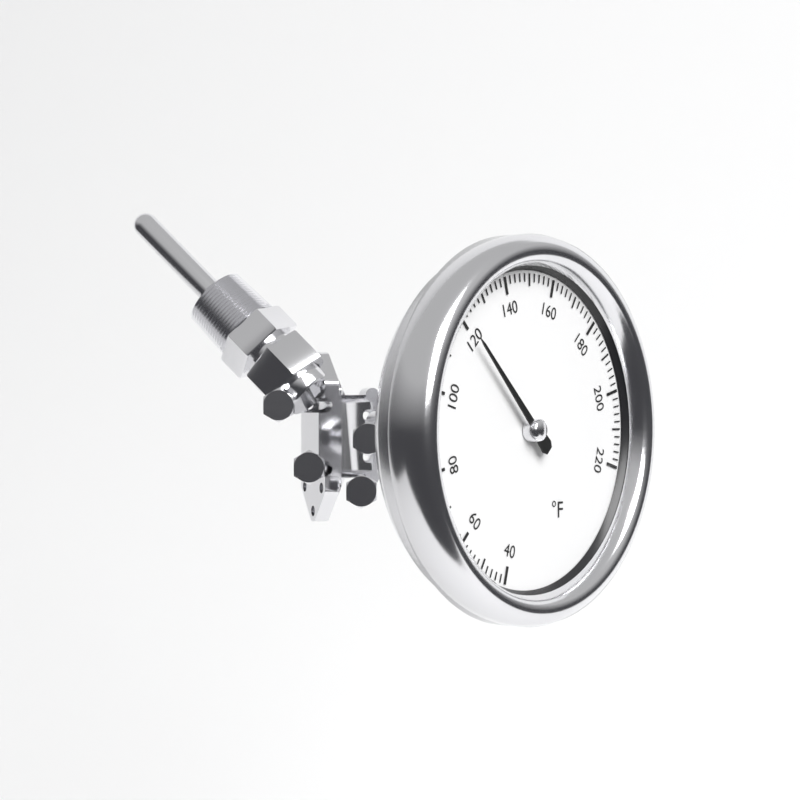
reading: 120 °F
